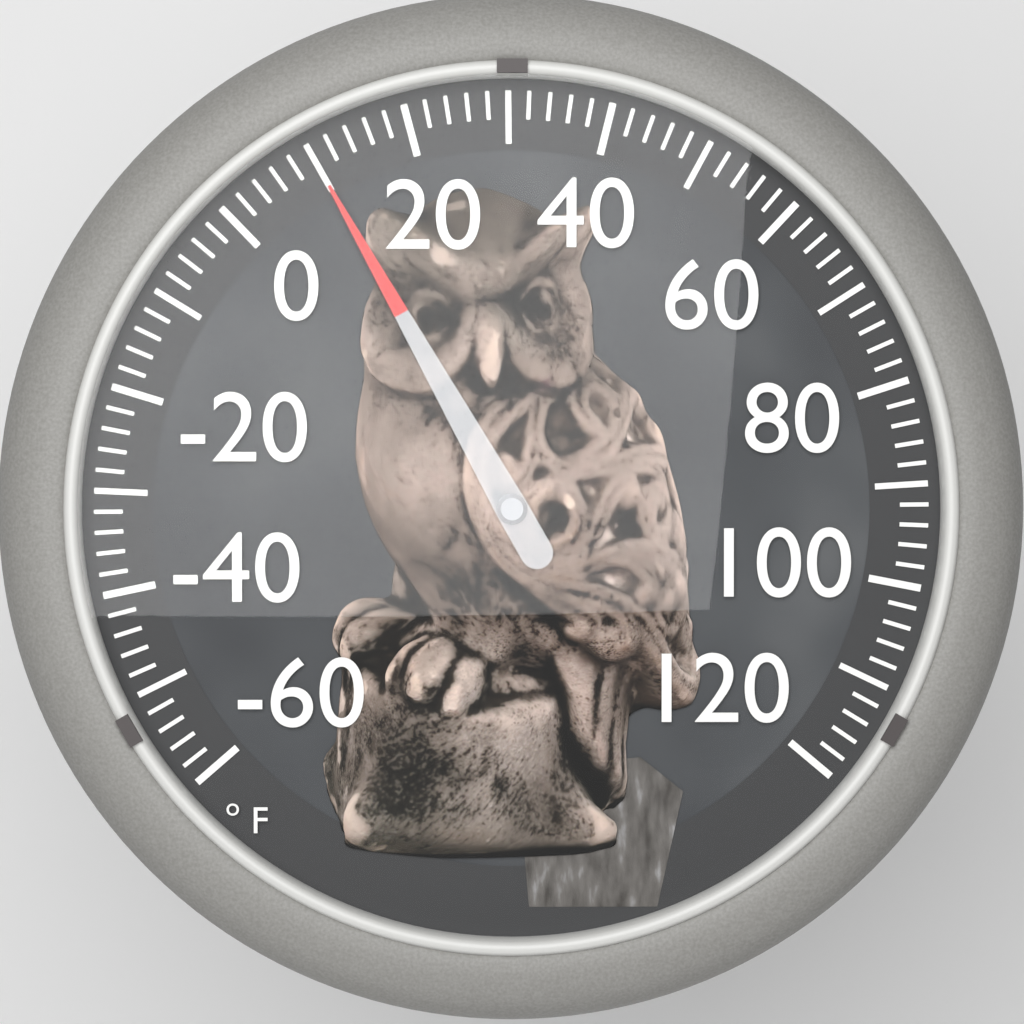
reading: 10 °F
